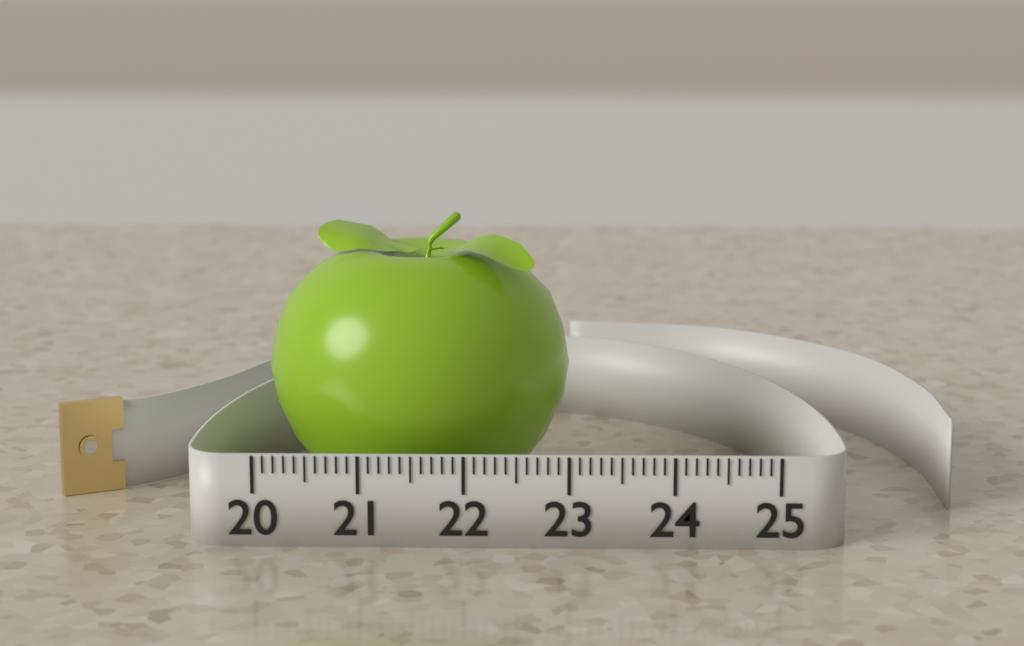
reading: 23.0 (no unit)
